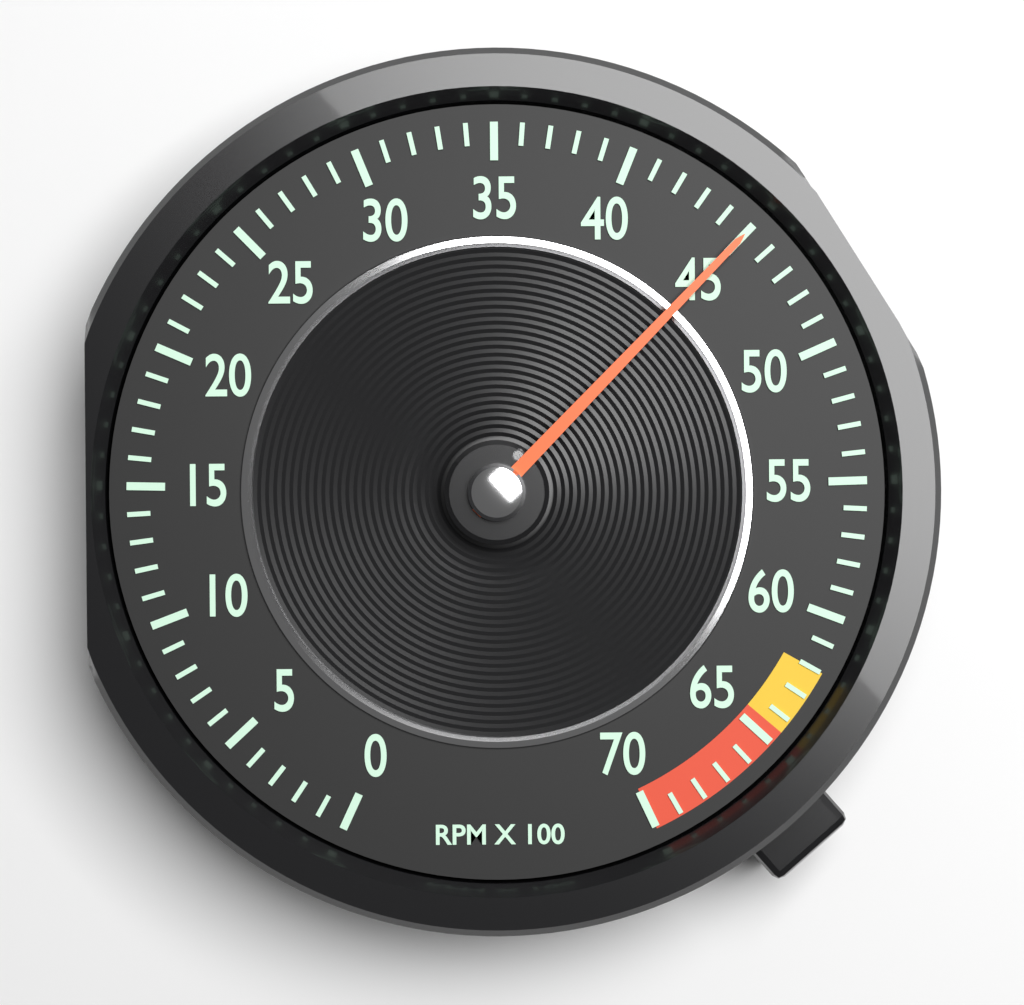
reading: 45 RPM x 100
